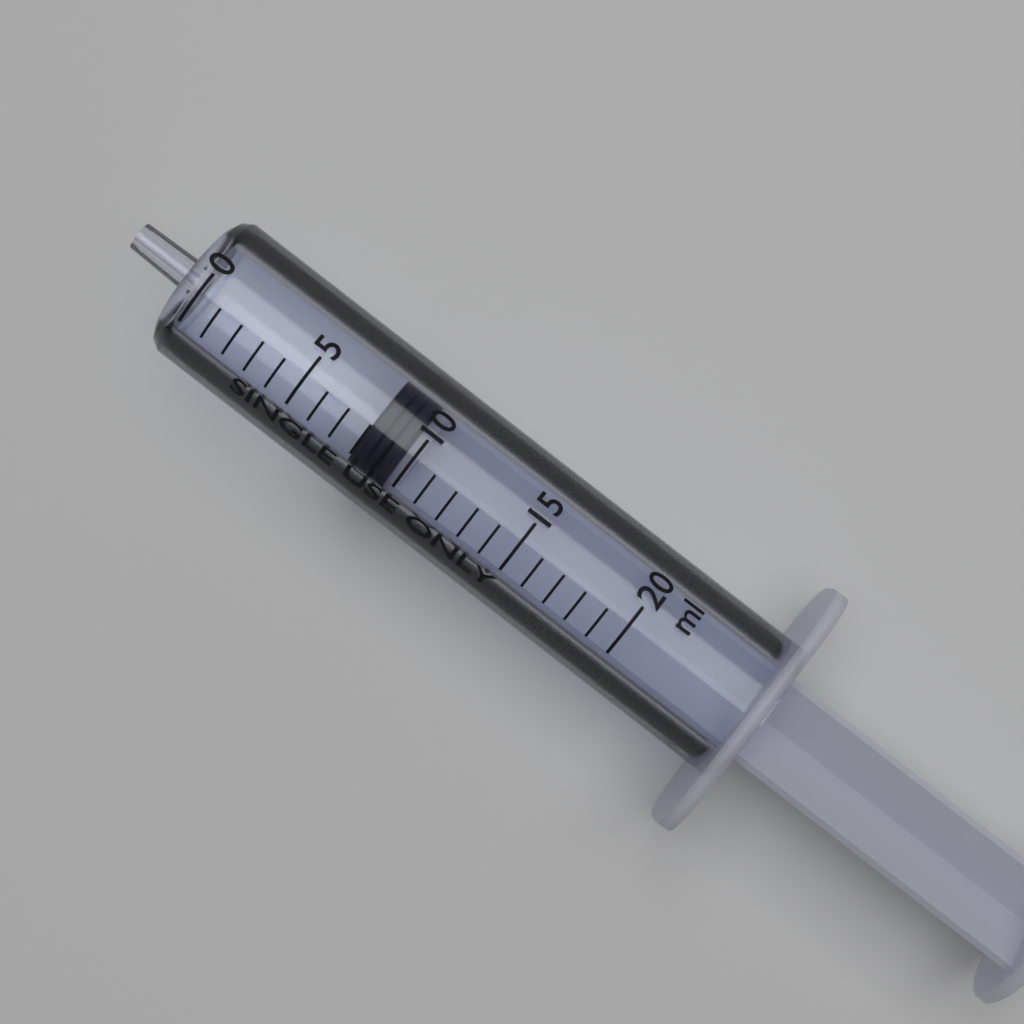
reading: 8 ml
